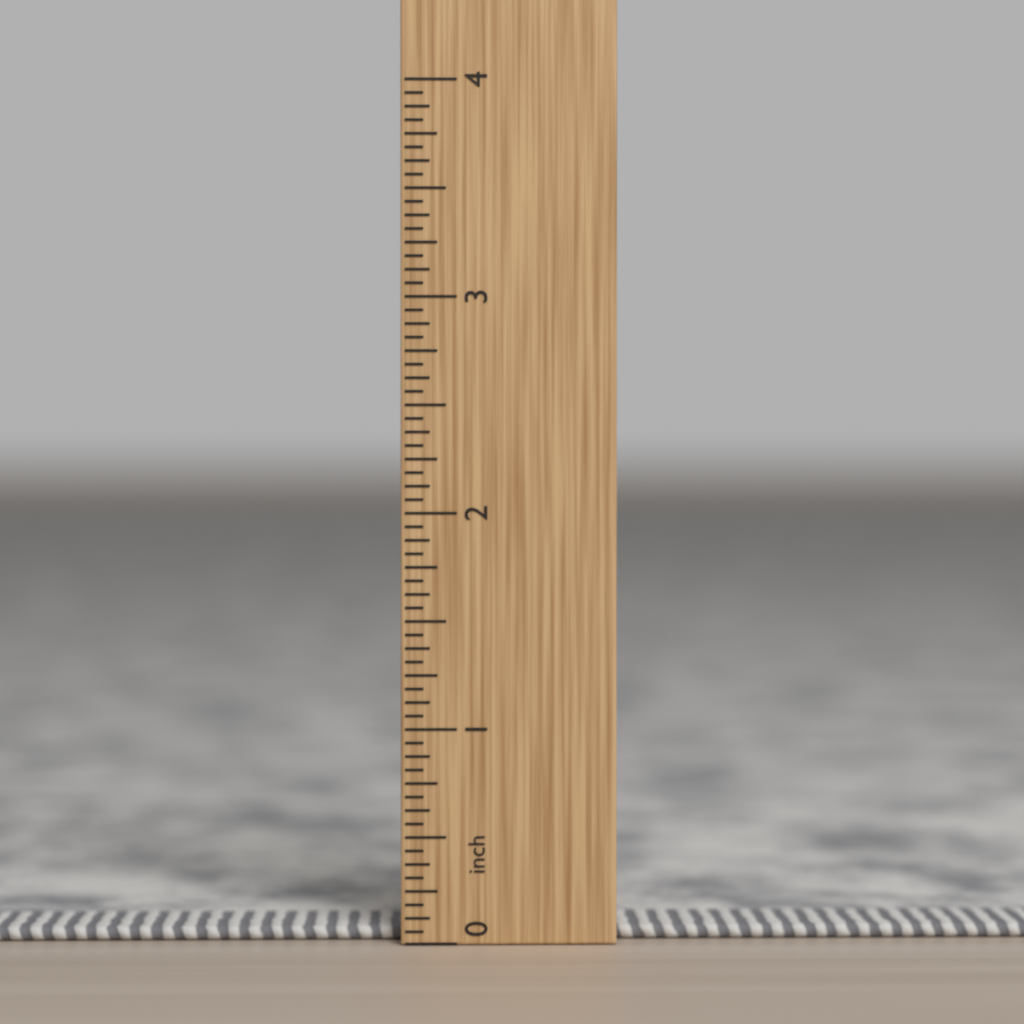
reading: 0.0625 in
